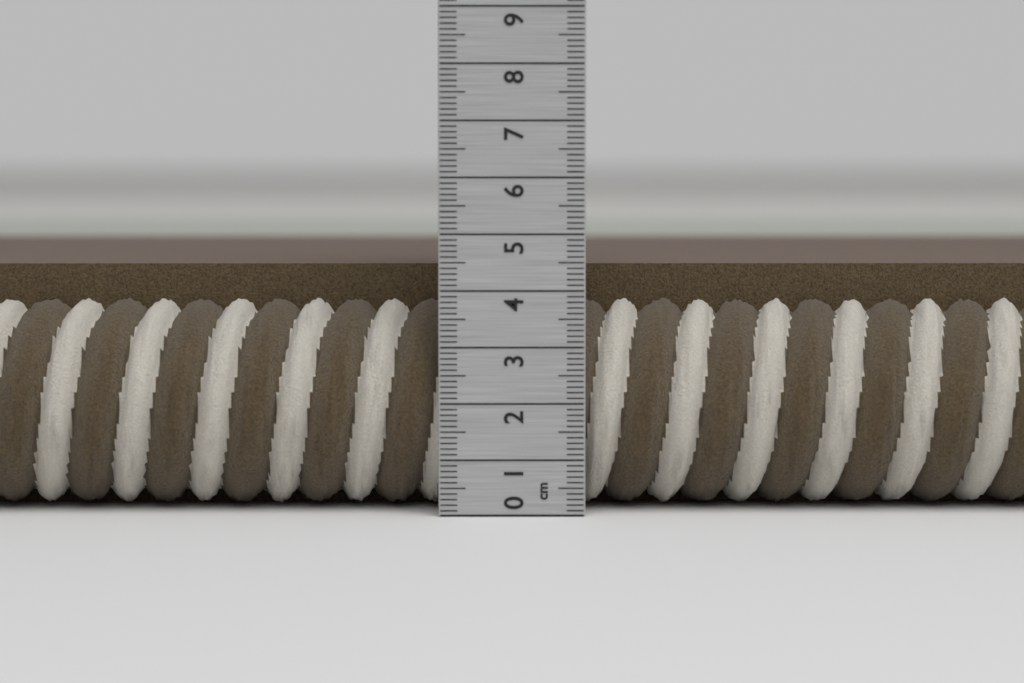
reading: 4.4 cm
